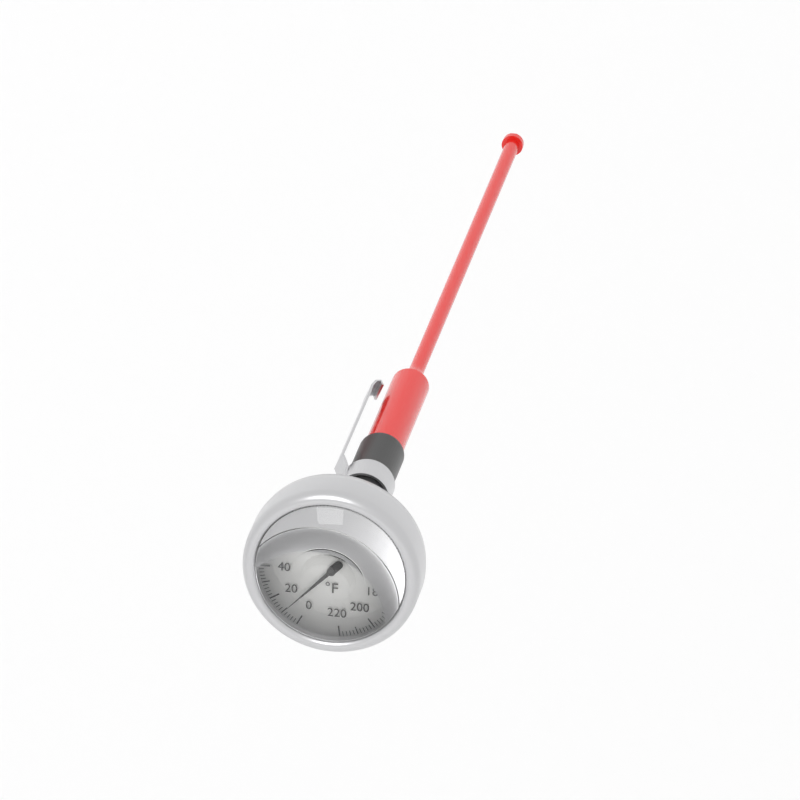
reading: 10 °F
